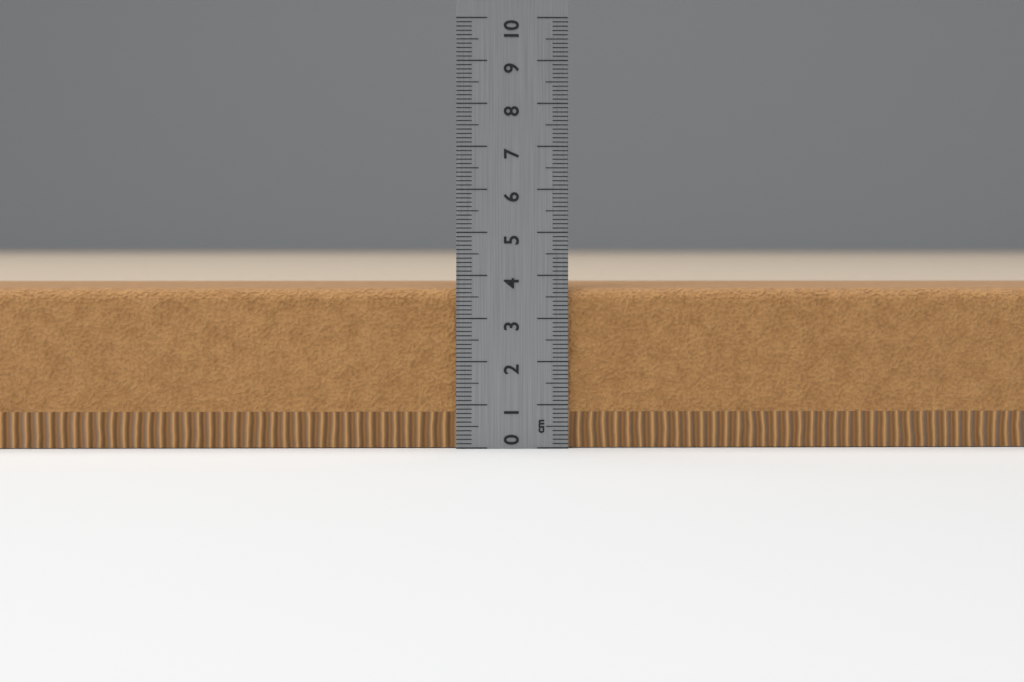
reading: 3.7 cm
